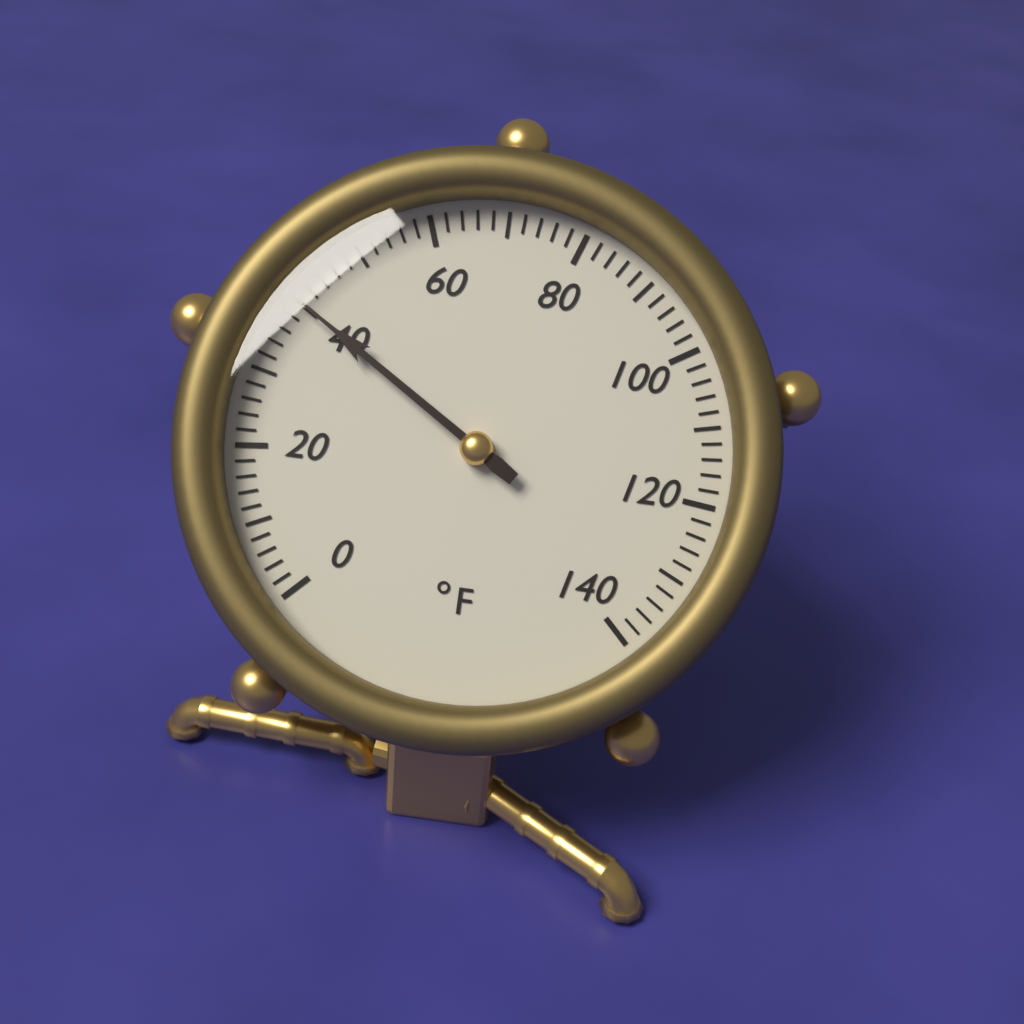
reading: 40 °F
